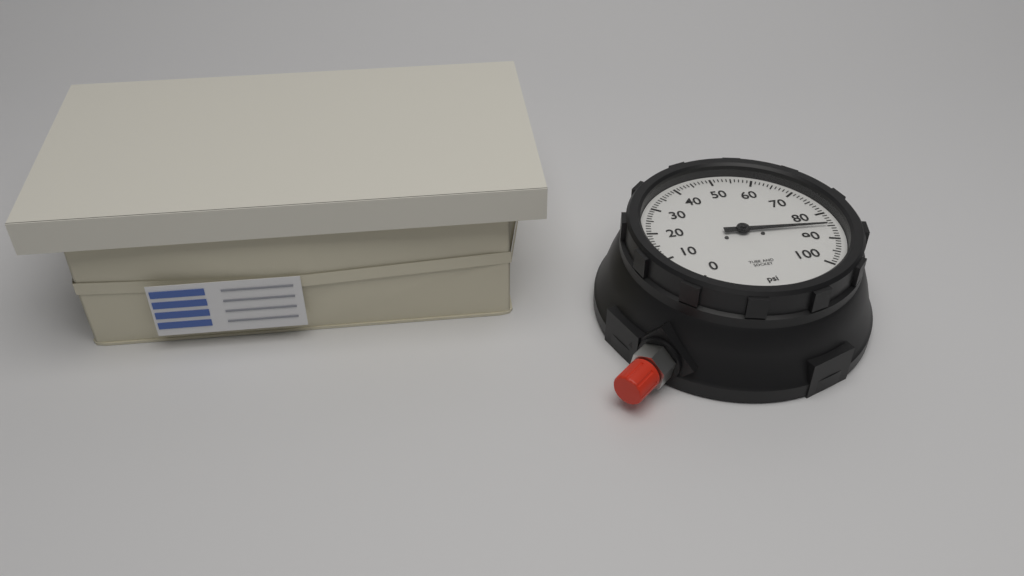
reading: 85 psi
